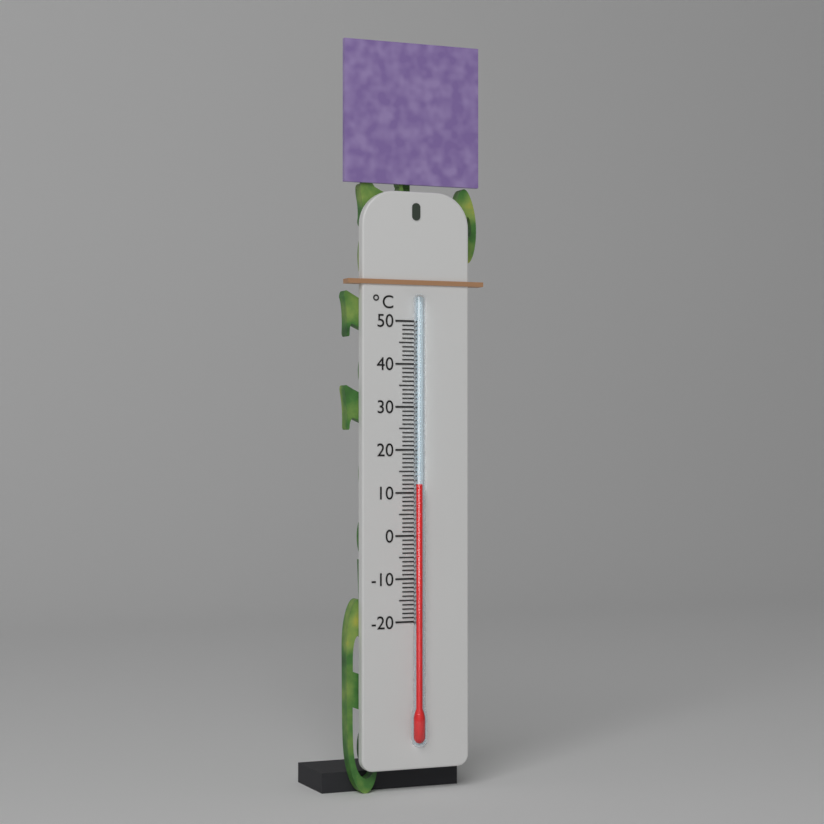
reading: 12 °C
